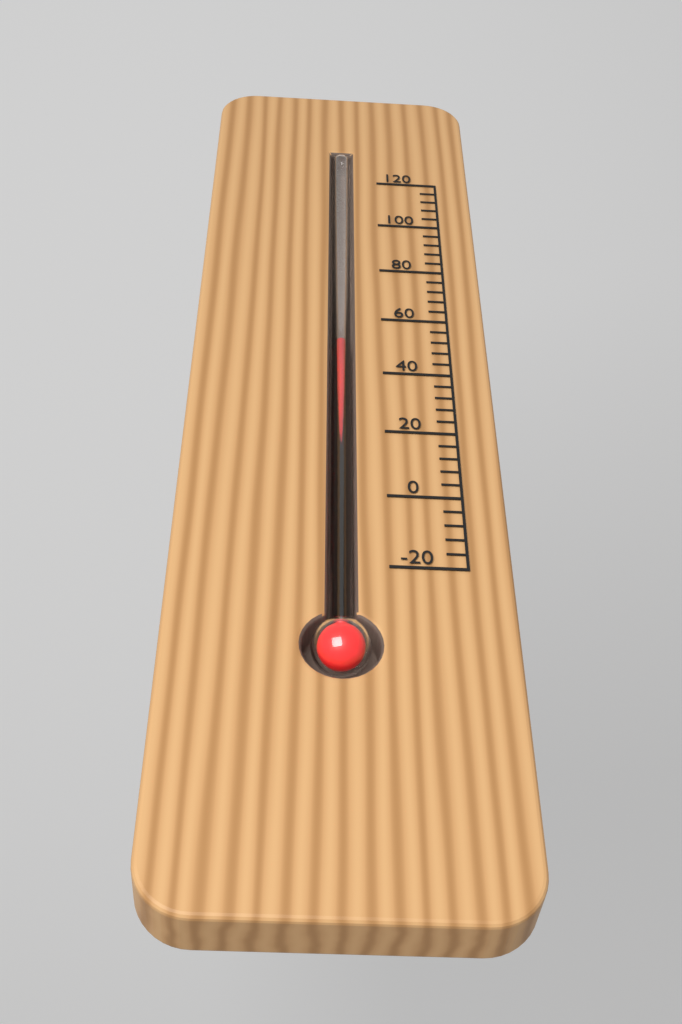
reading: 52 (no unit)
